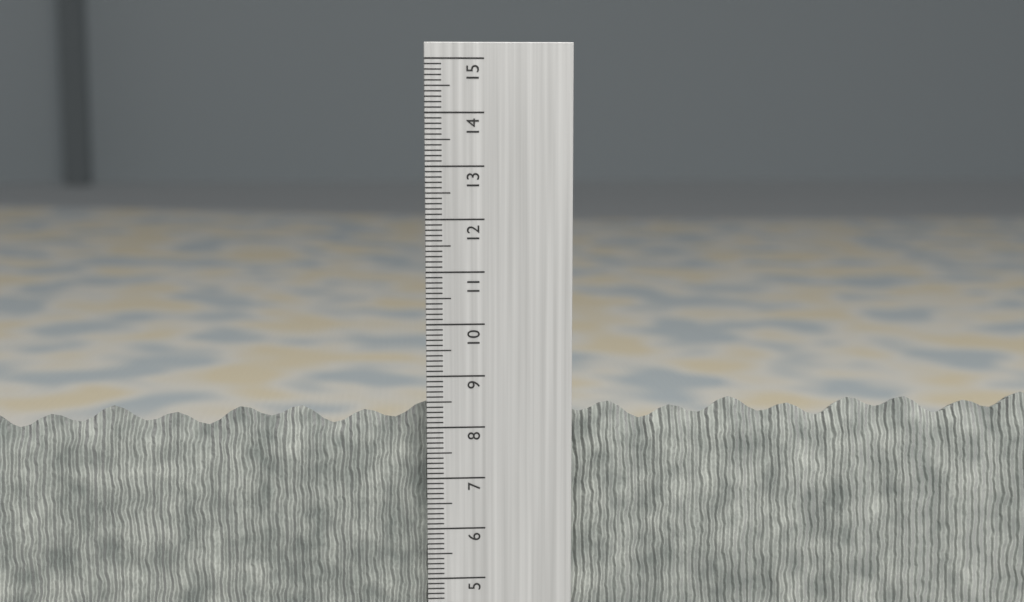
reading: 8.4 cm
